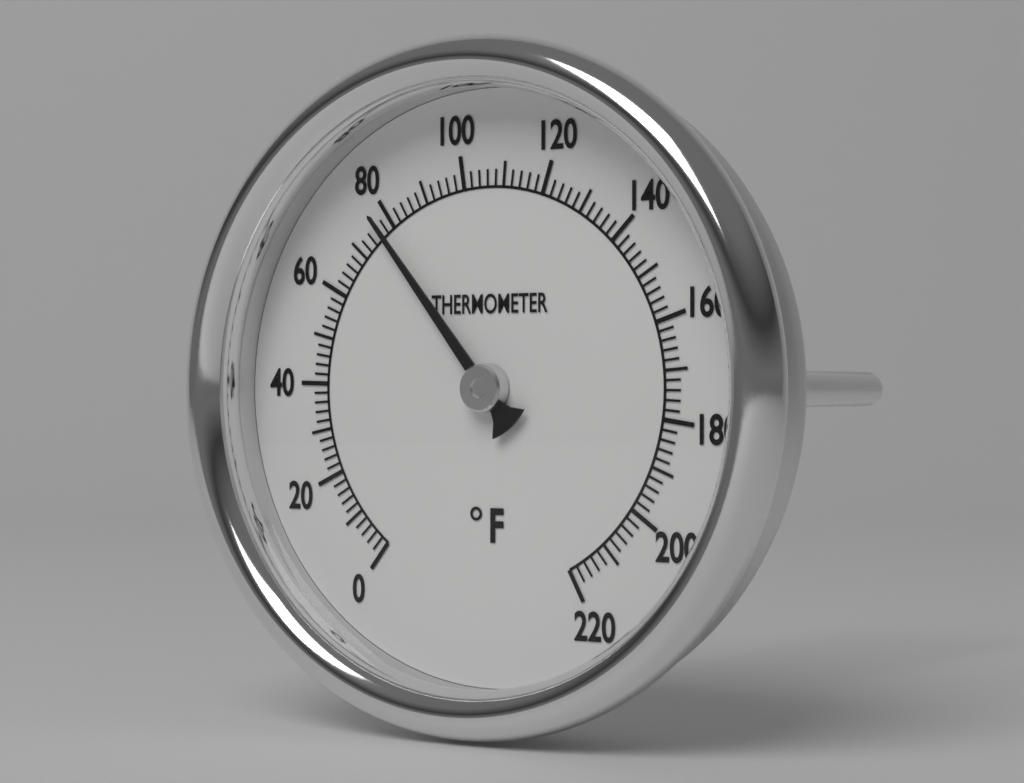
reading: 77 °F
